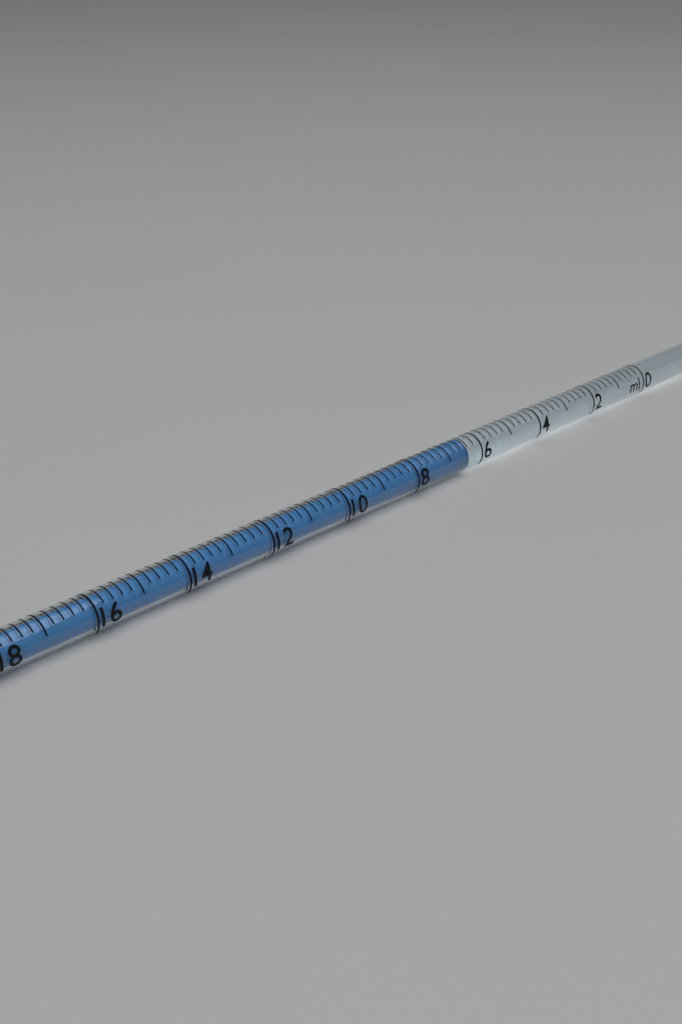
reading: 6.4 ml
